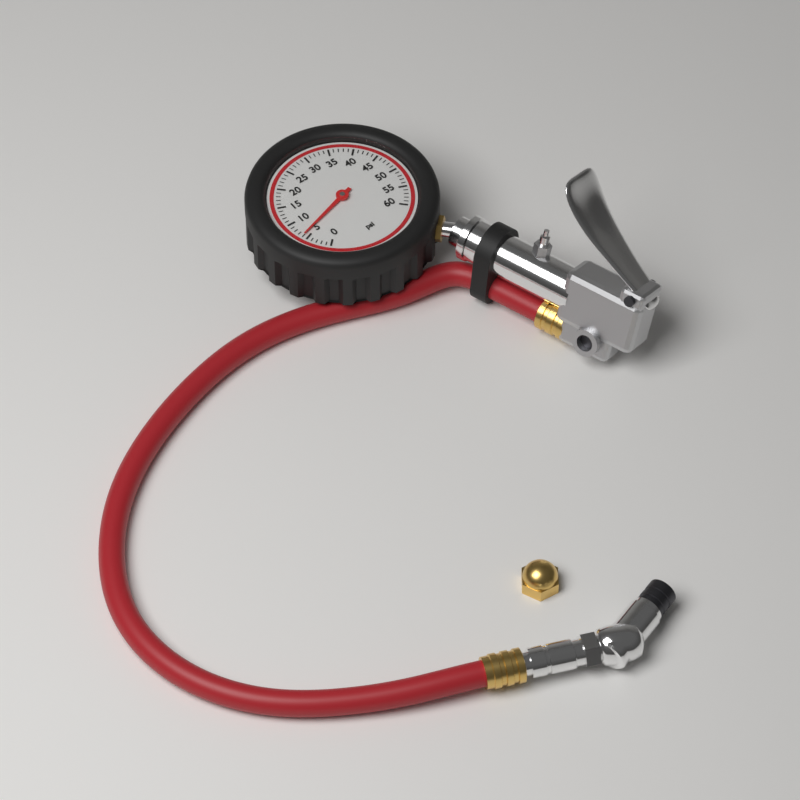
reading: 6 psi
